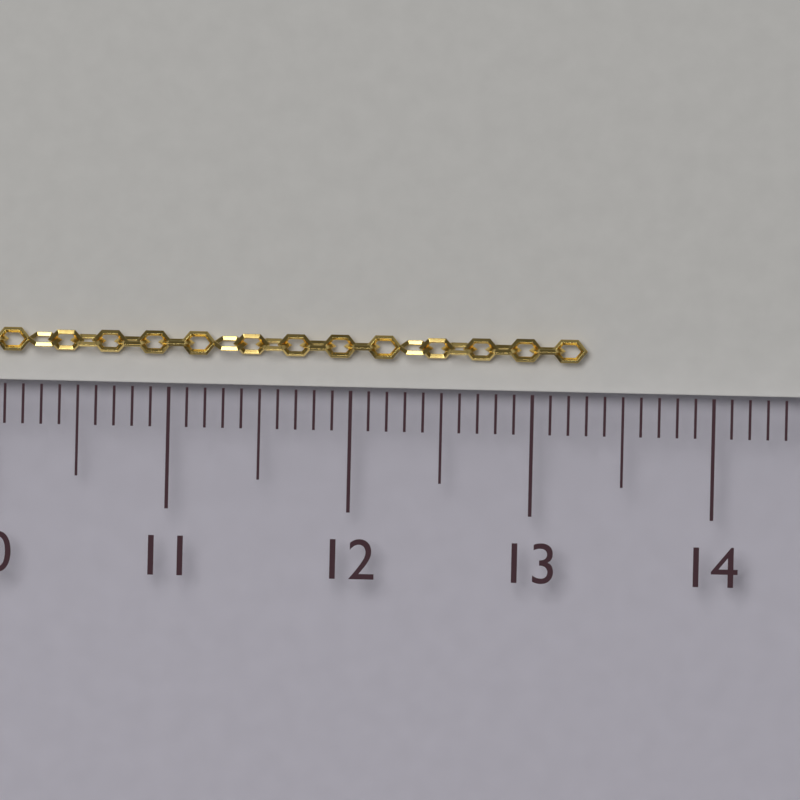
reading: 13.3 cm
